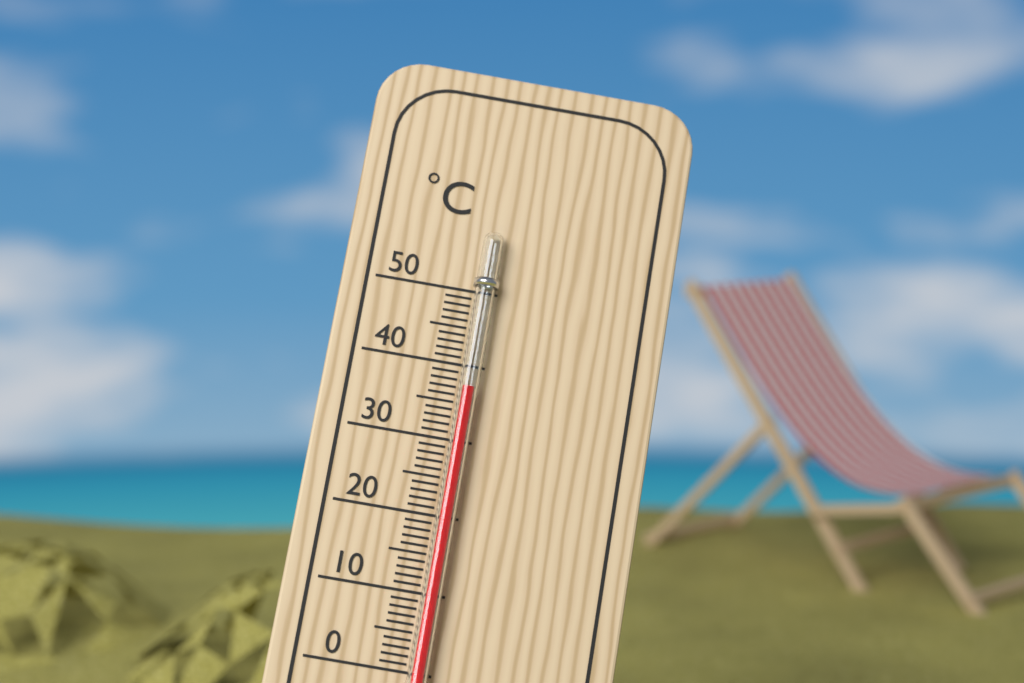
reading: 37 °C
